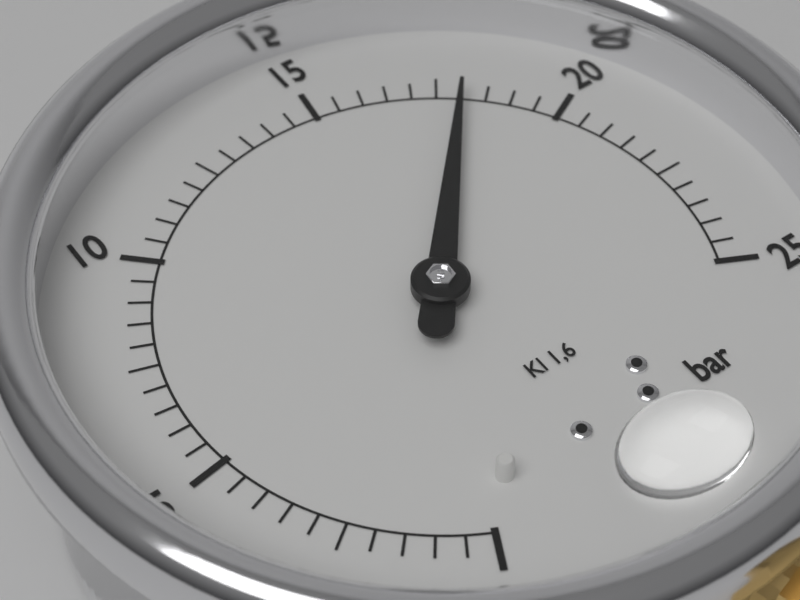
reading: 18.0 bar
